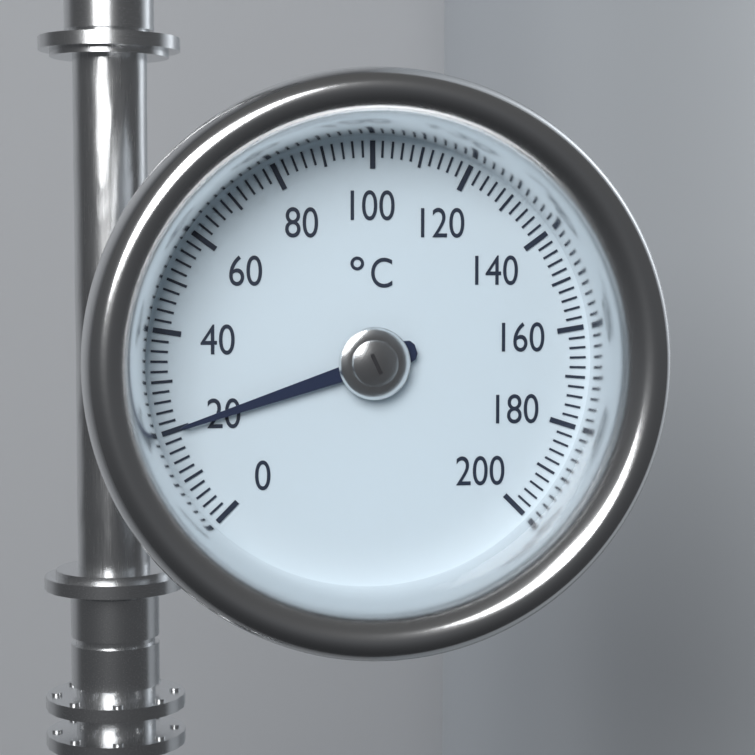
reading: 20 °C
